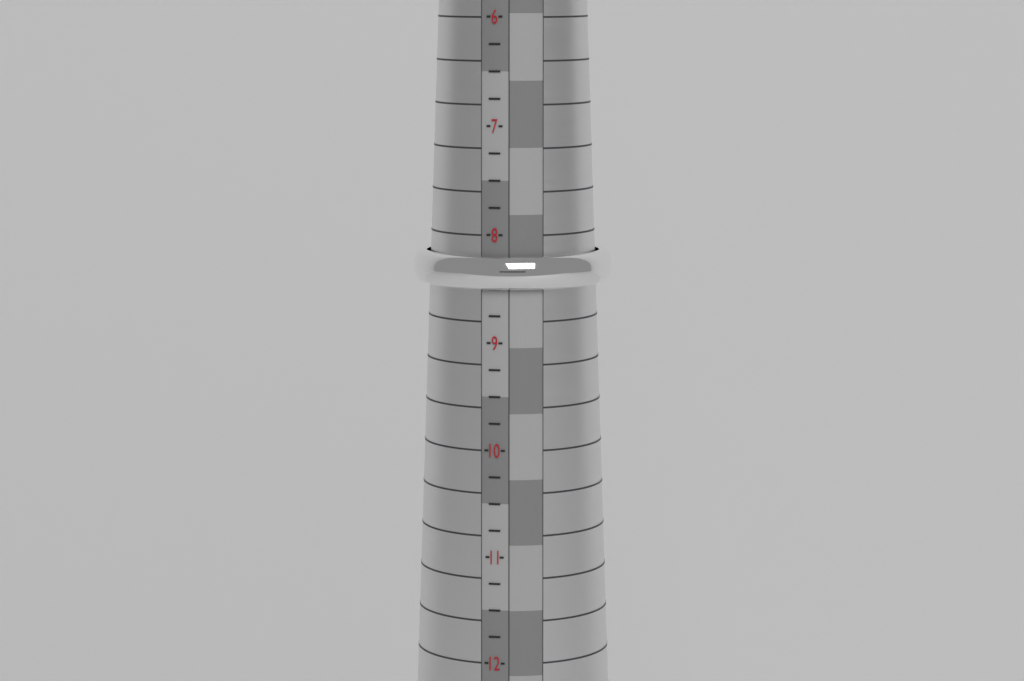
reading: 8.50 (no unit)
